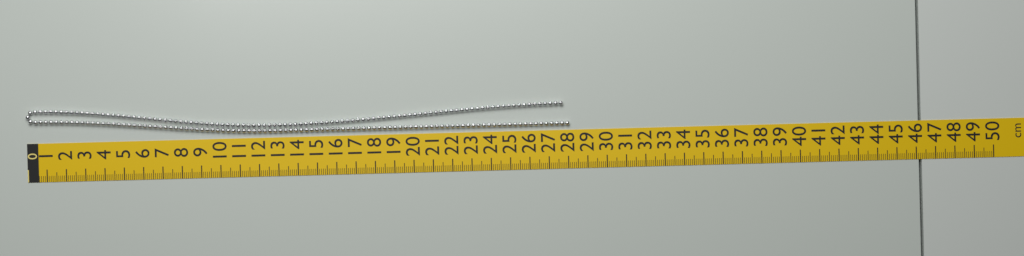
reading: 28.1 cm
